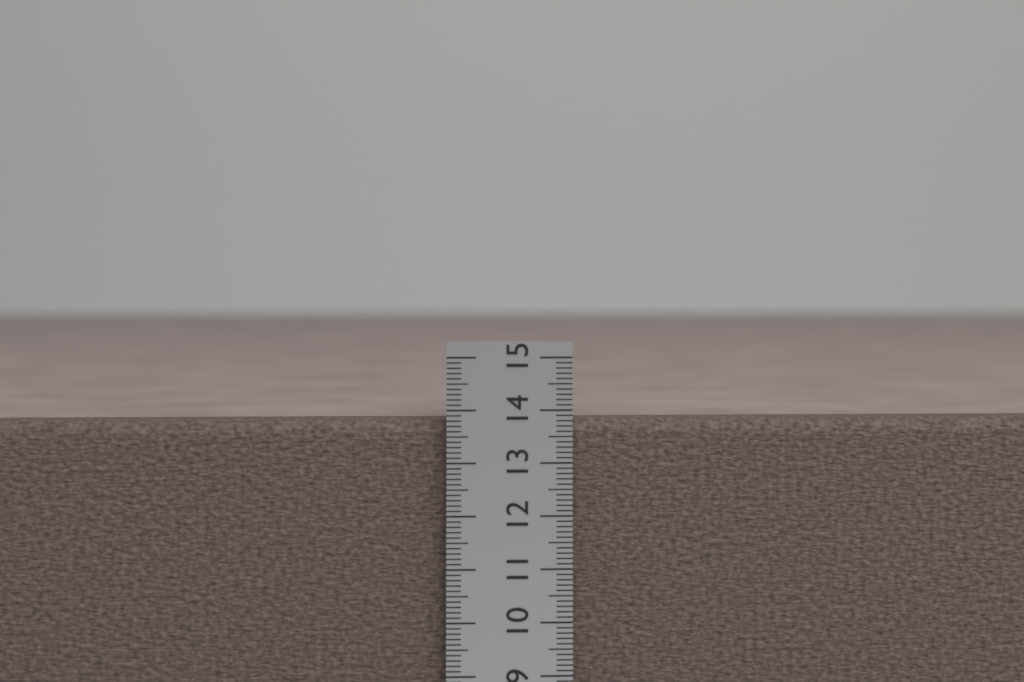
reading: 13.8 cm
